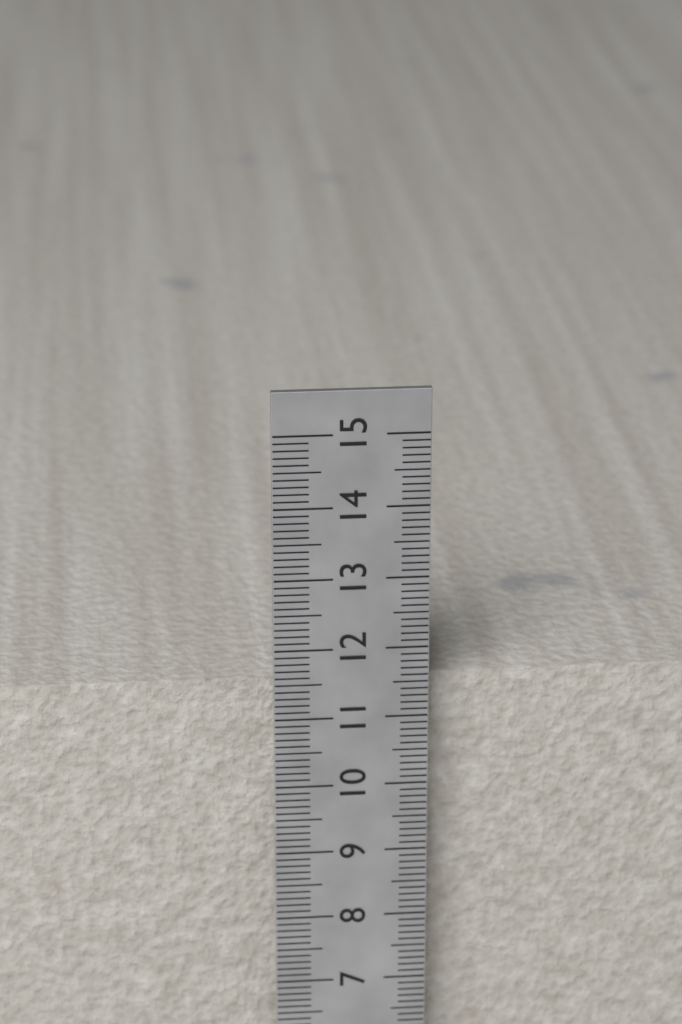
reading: 11.4 cm
